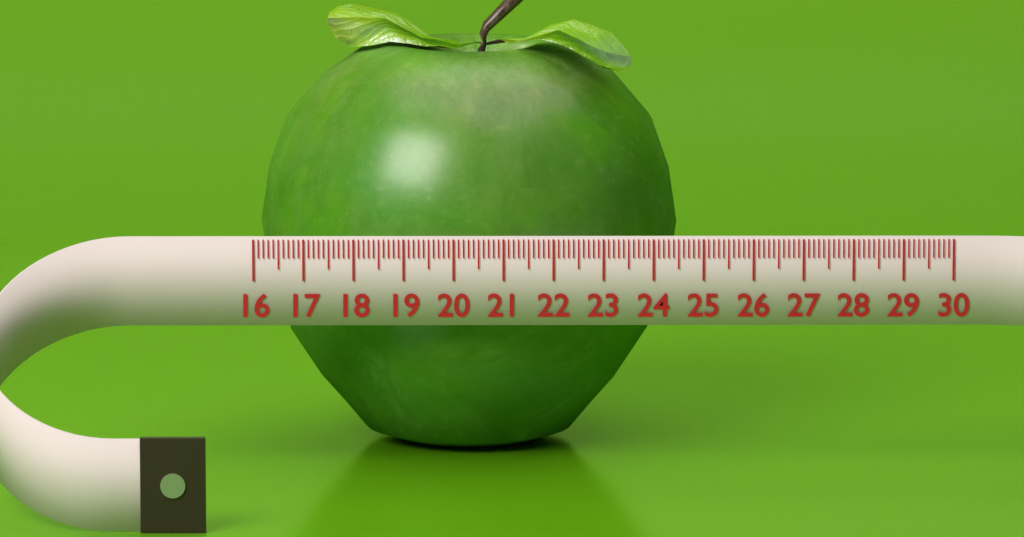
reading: 24.6 (no unit)
